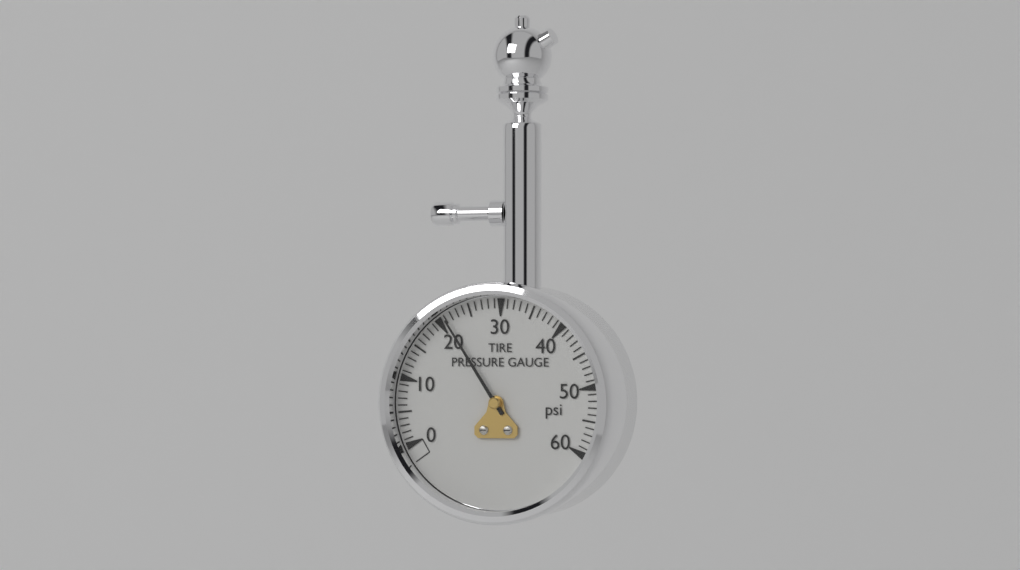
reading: 21 psi
